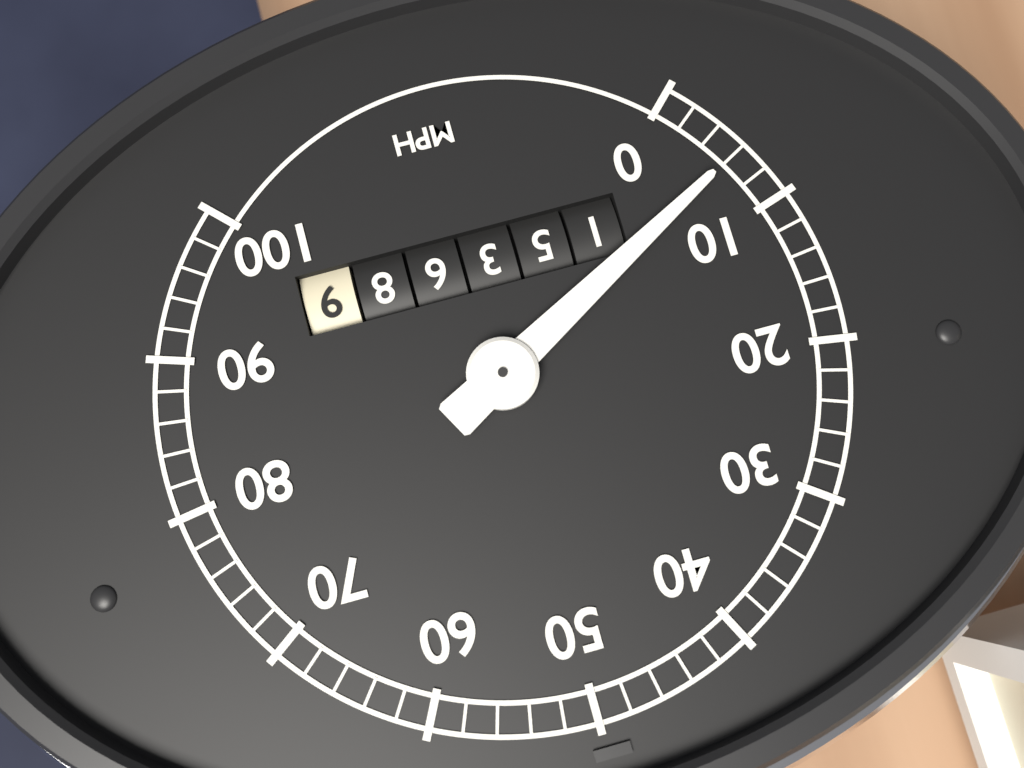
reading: 6 mph
